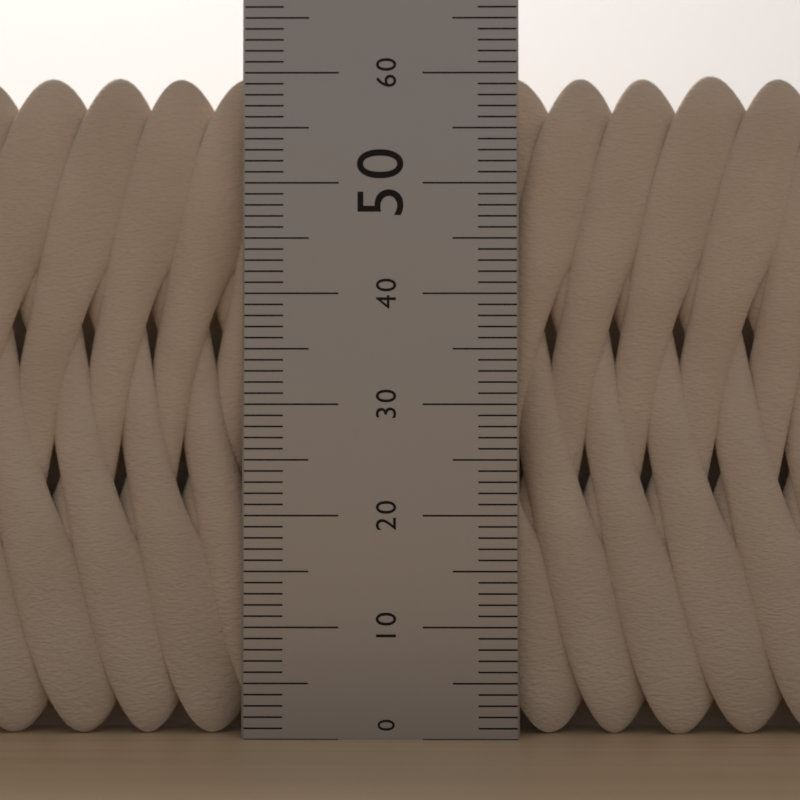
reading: 60 (no unit)
